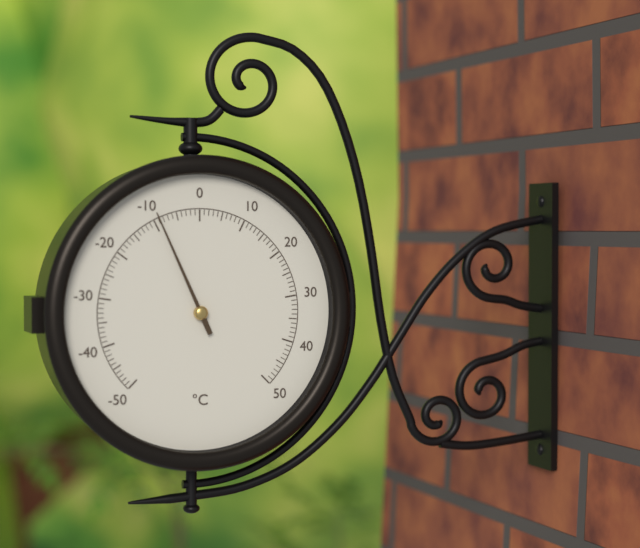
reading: -9 °C
